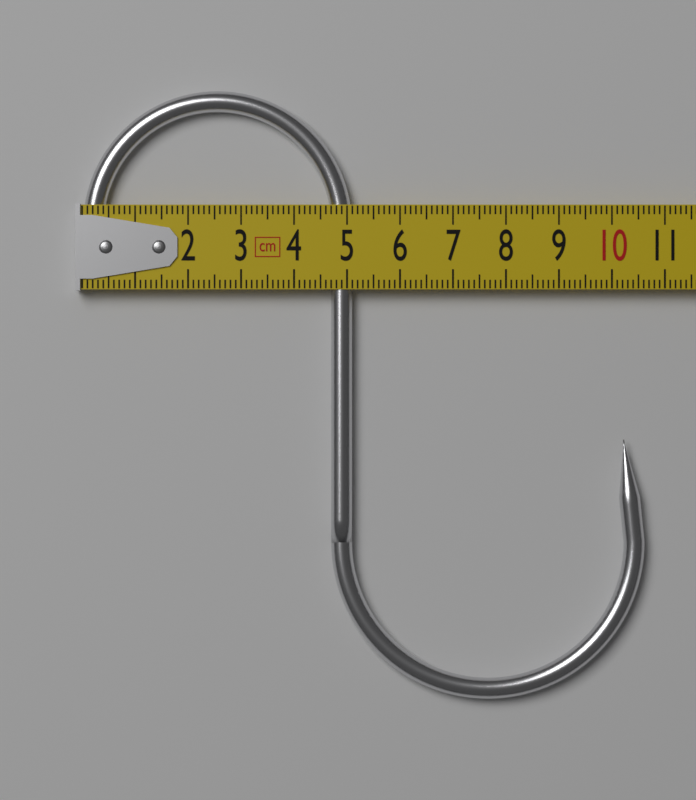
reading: 5.1 cm
